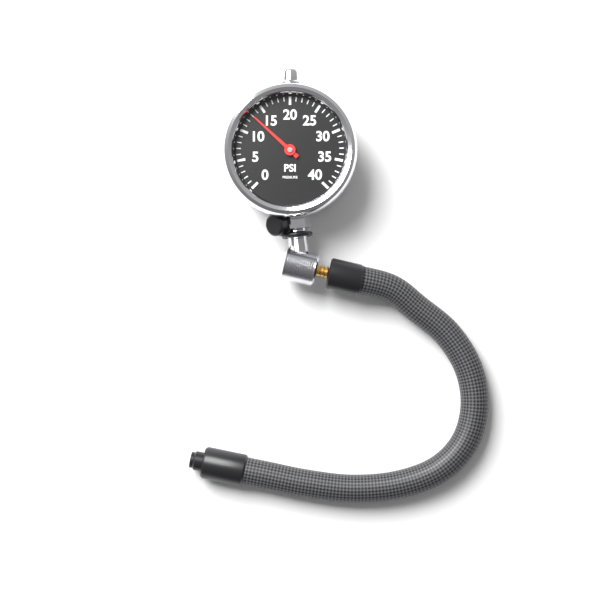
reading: 13 psi
